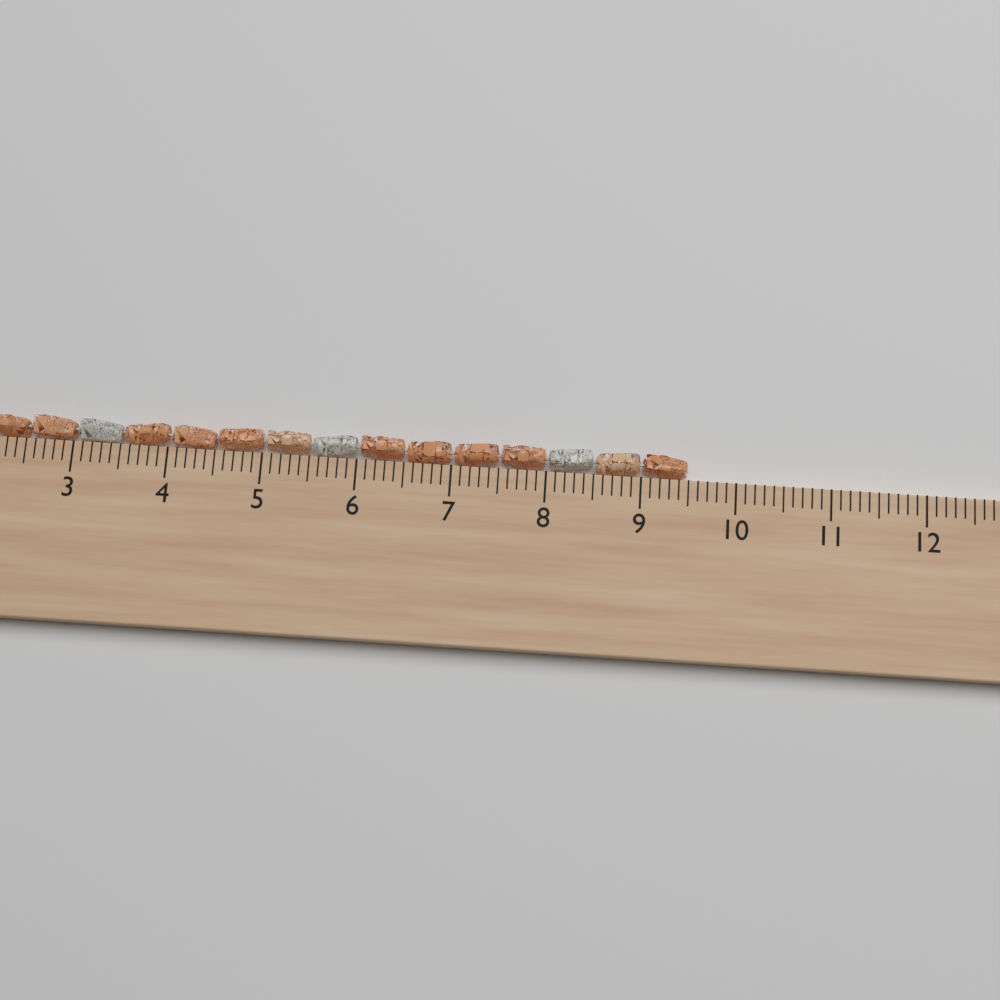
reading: 9.5 cm
